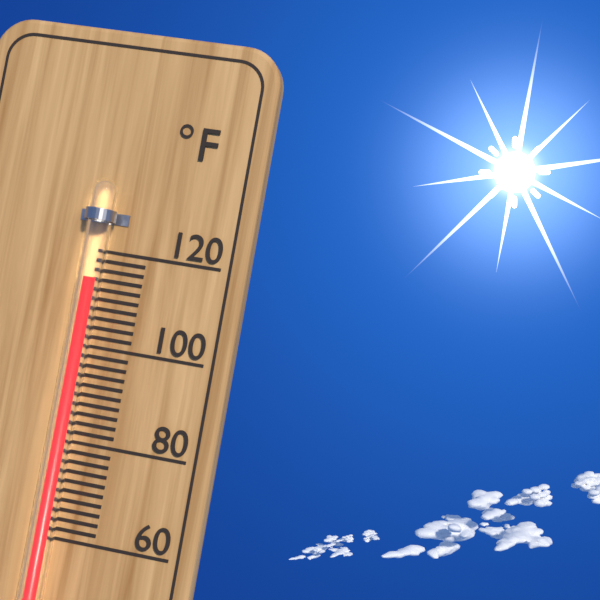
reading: 114 °F
